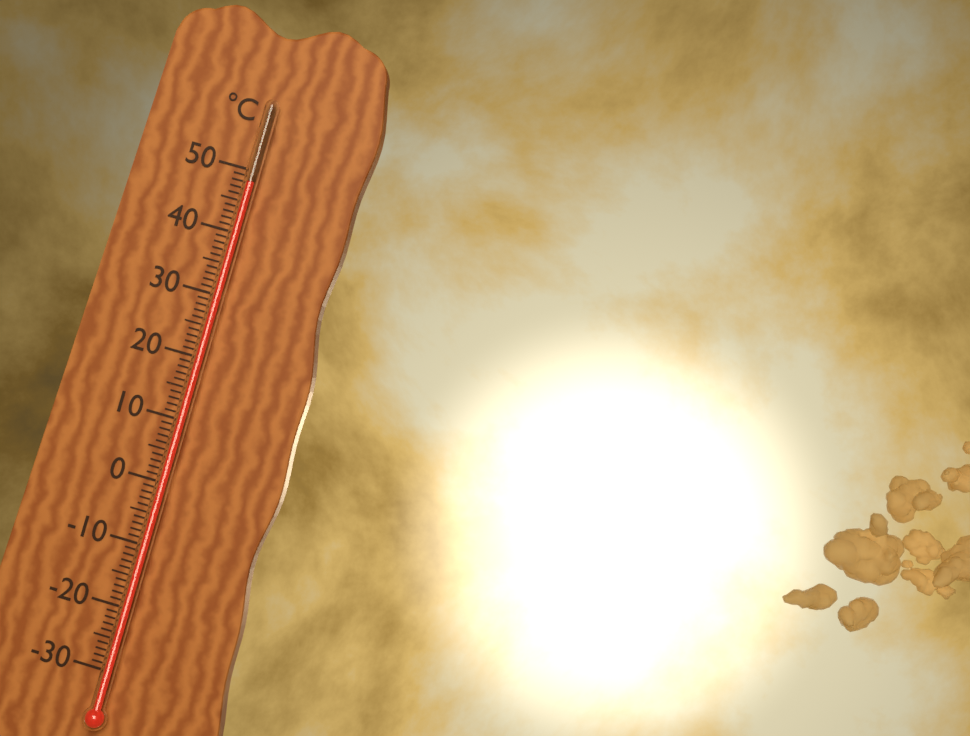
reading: 48 °C
